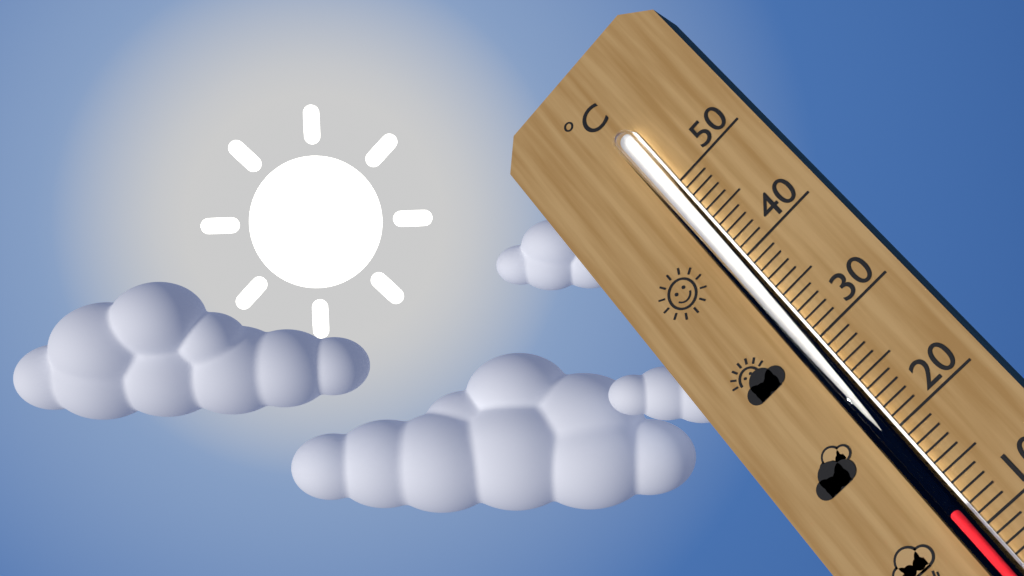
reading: 12 °C
